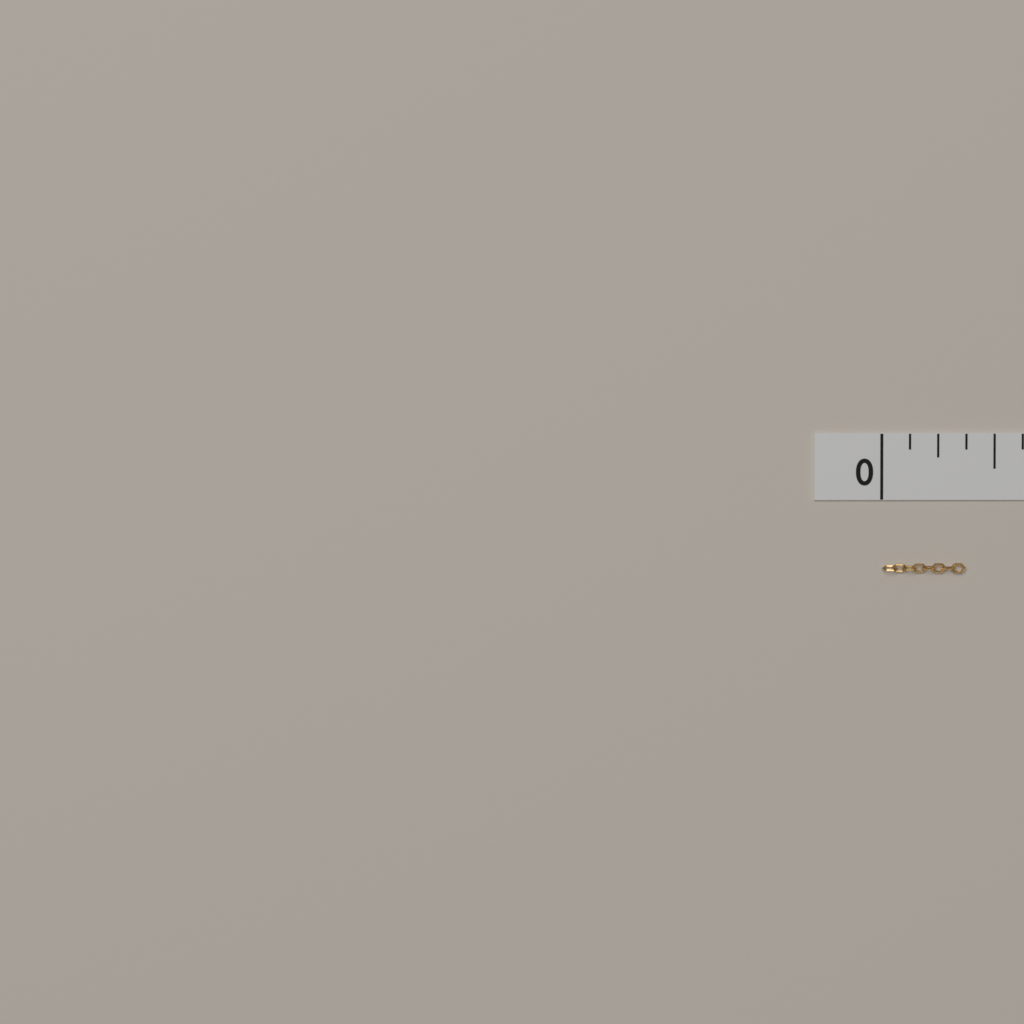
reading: 0.375 in
